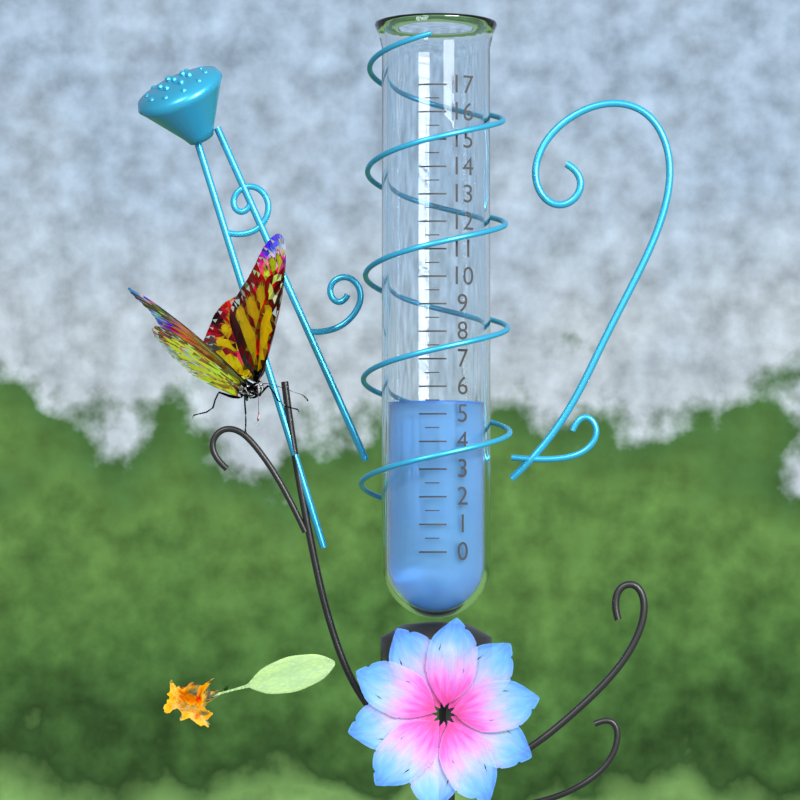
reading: 5.5 (no unit)
